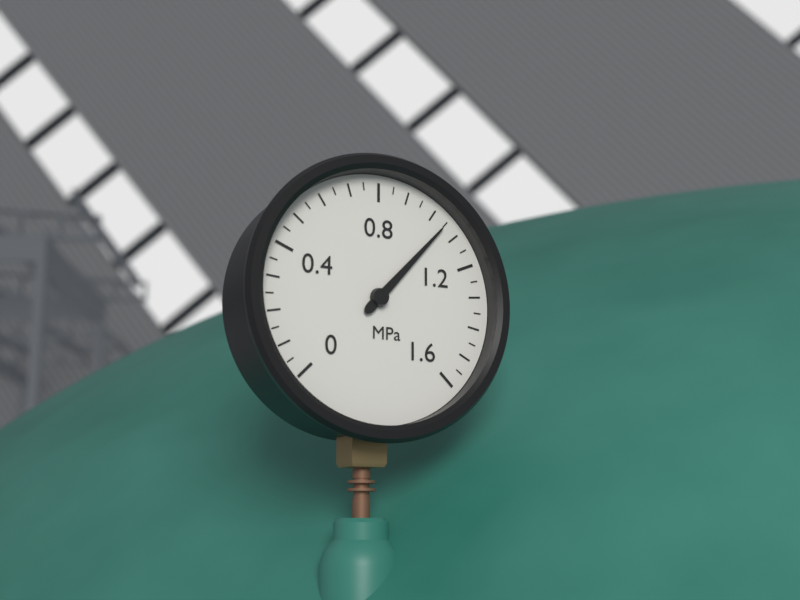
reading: 1.05 MPa
